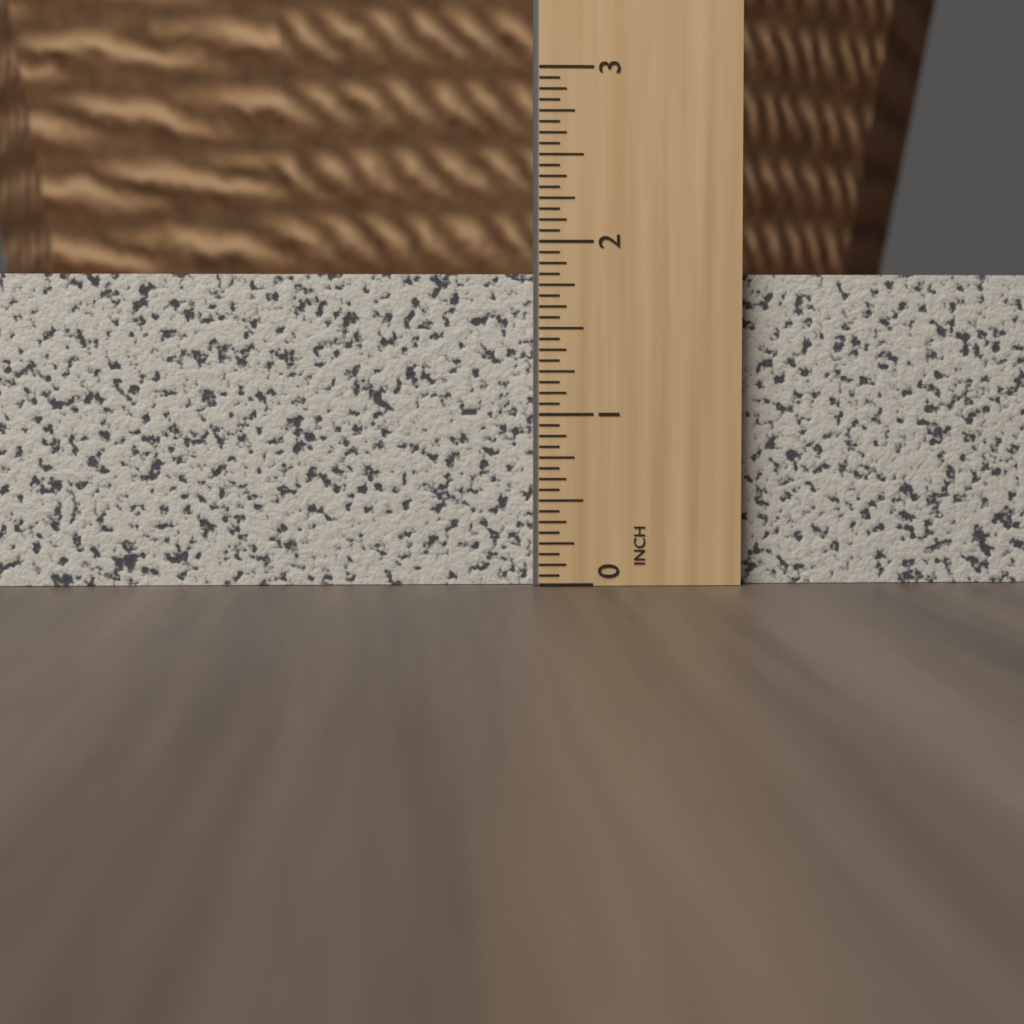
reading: 1.8125 in
